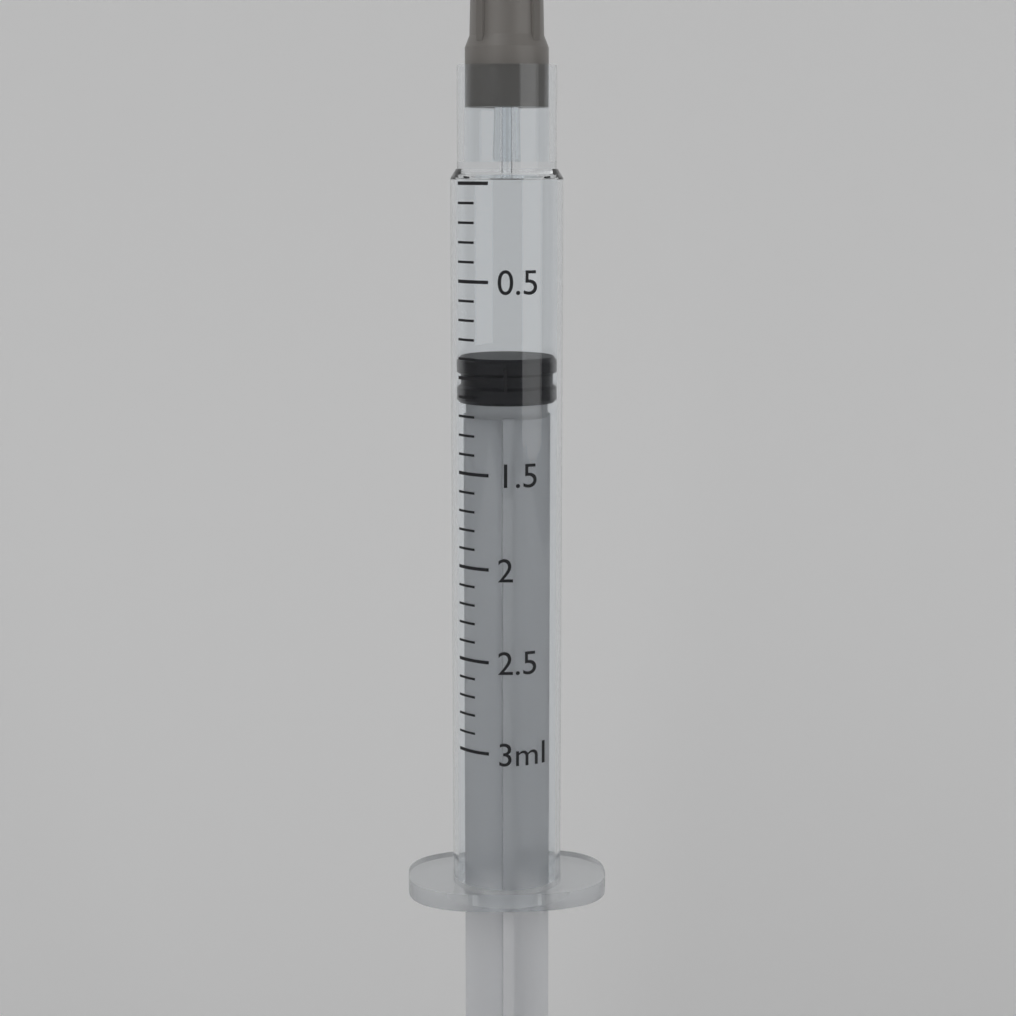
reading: 0.9 ml
